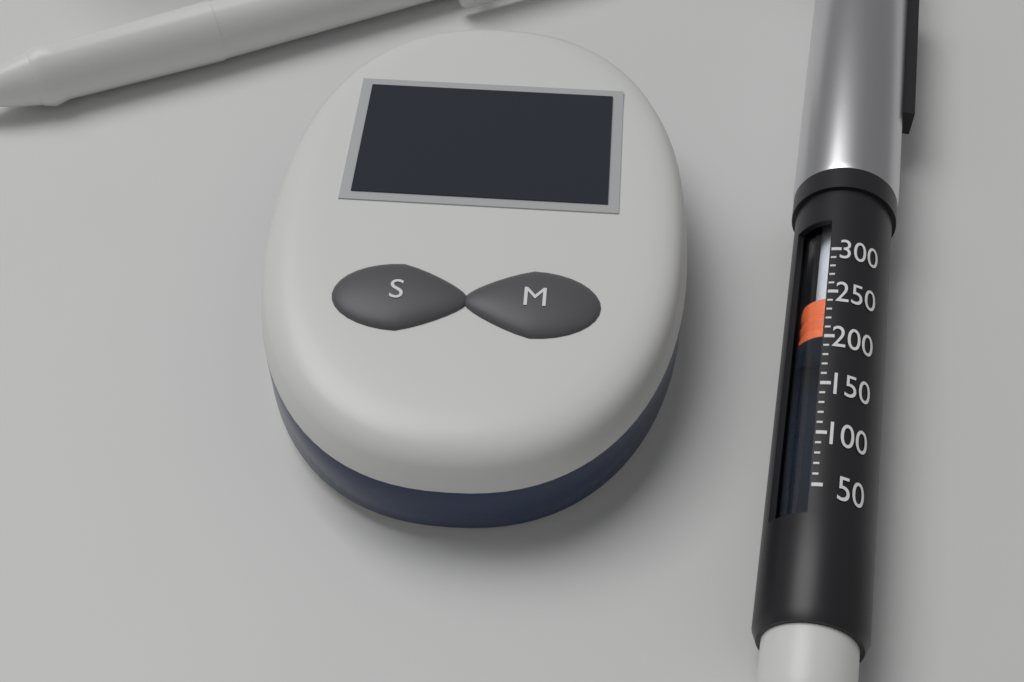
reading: 210 (no unit)
